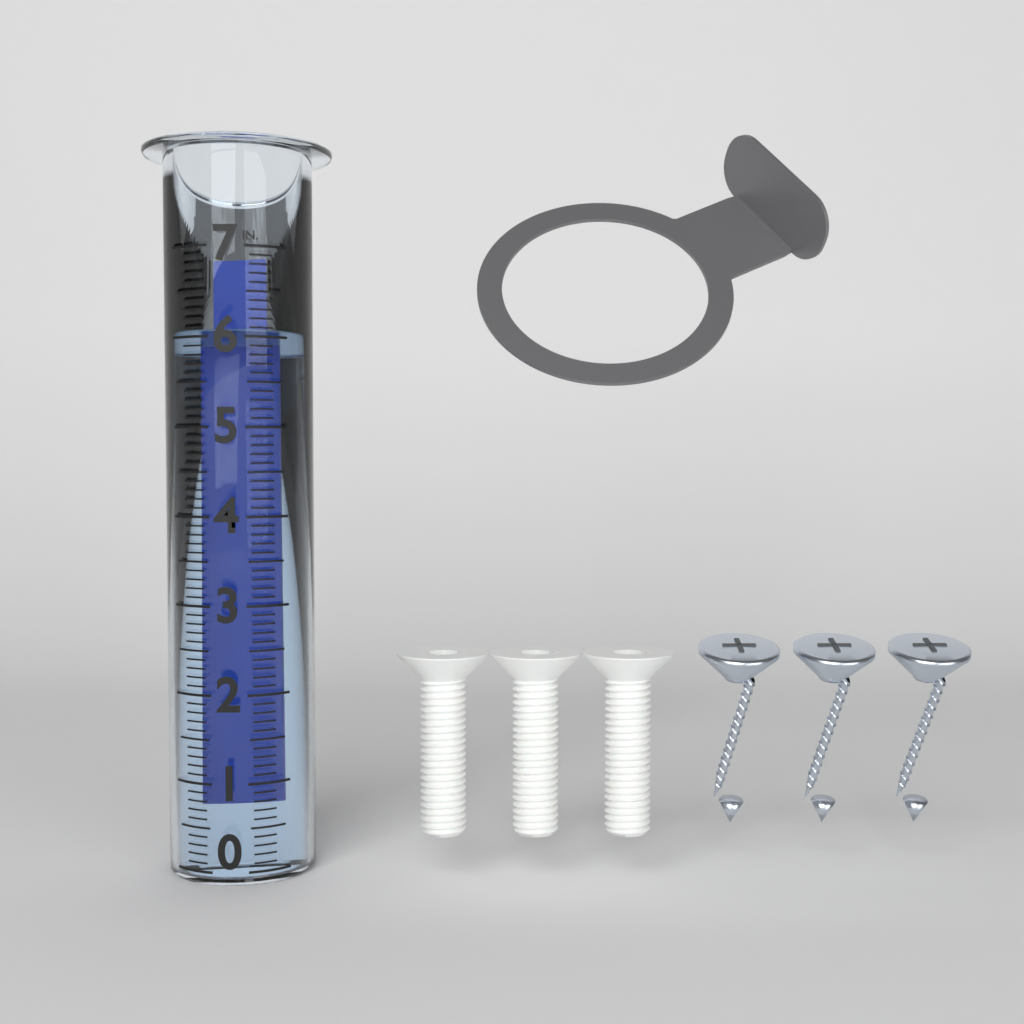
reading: 6.1 in
